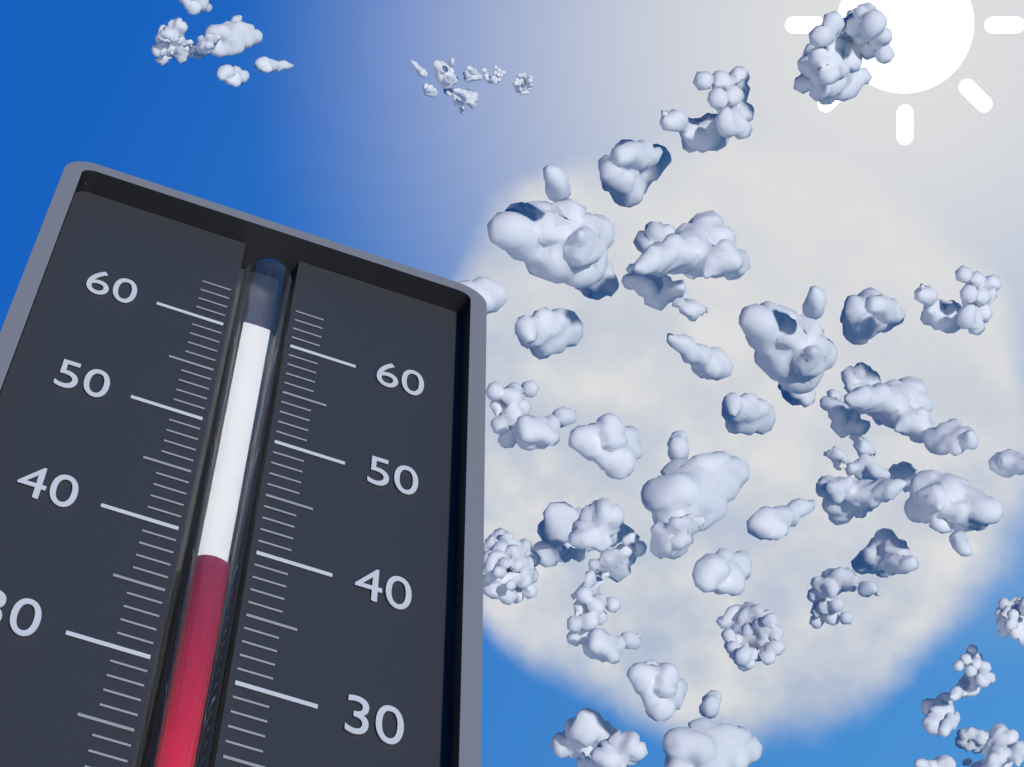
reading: 38 (no unit)
